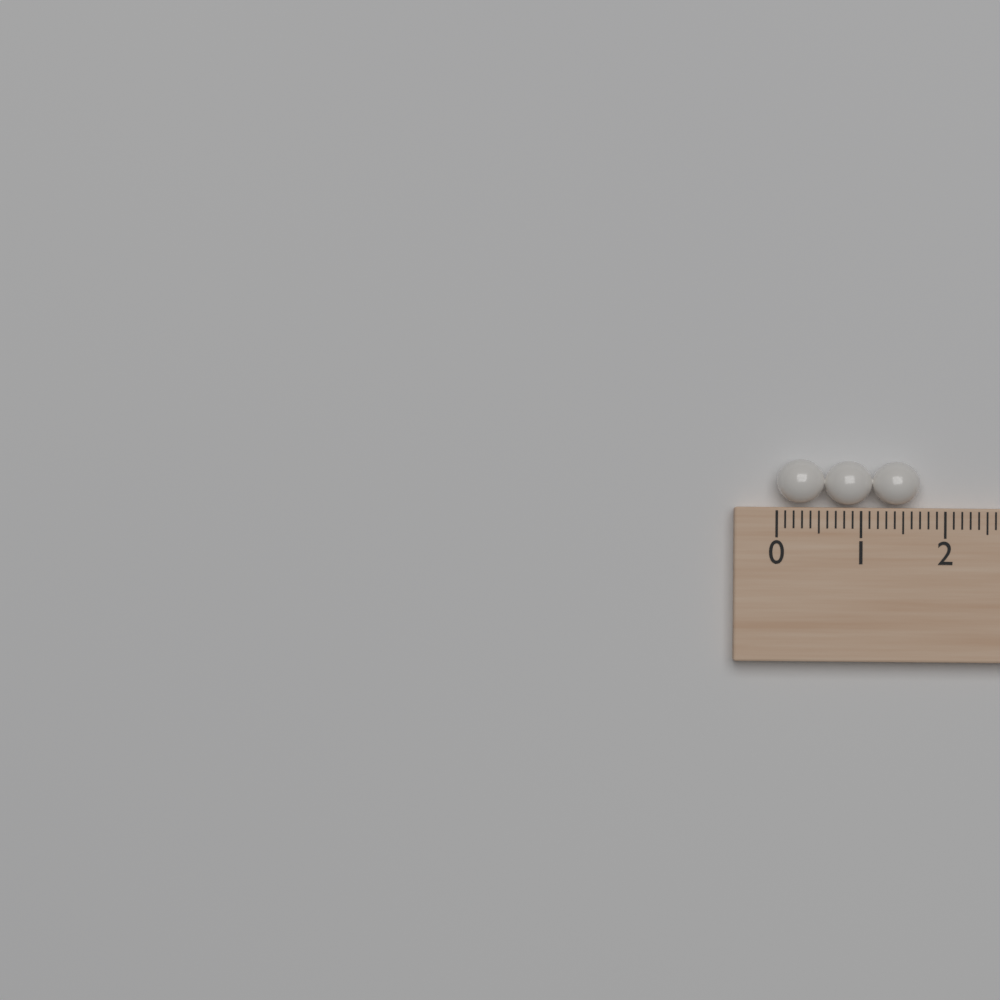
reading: 1.7 (no unit)
